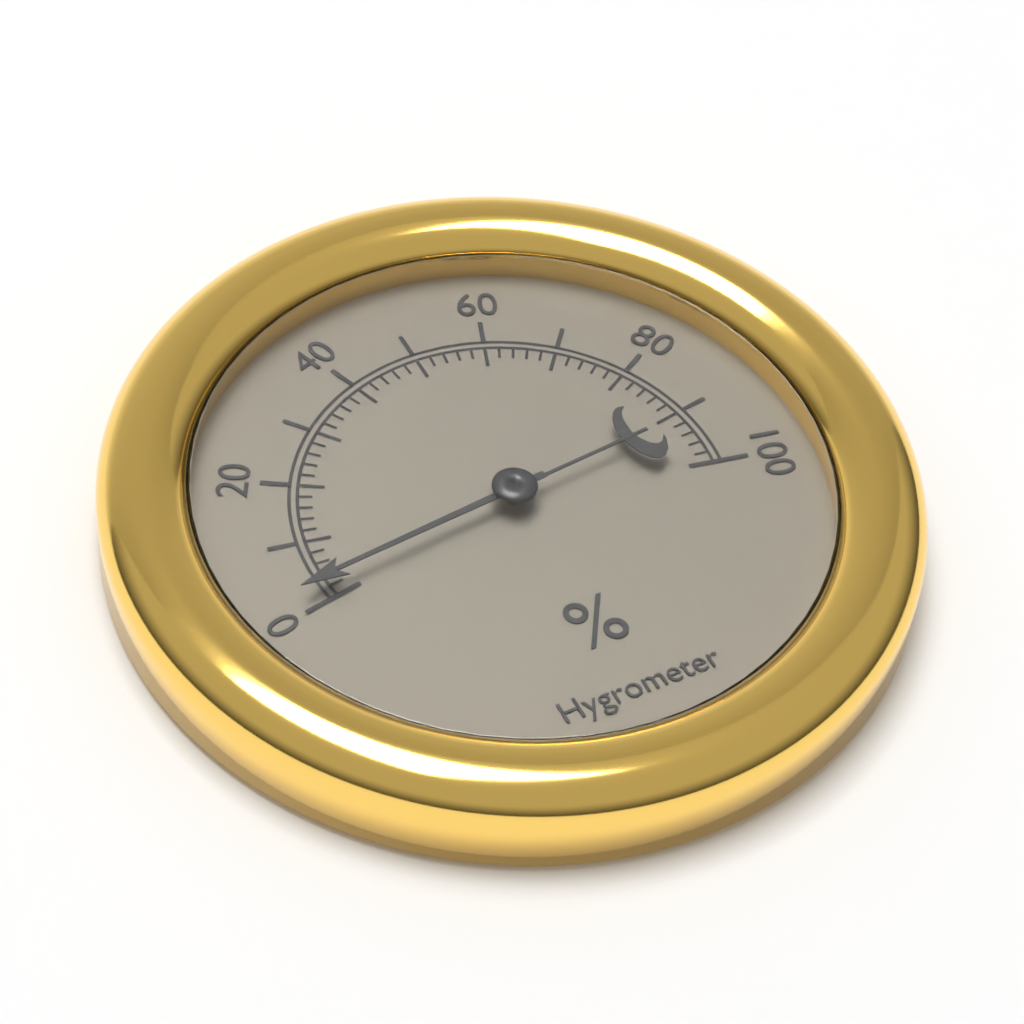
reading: 2 %
